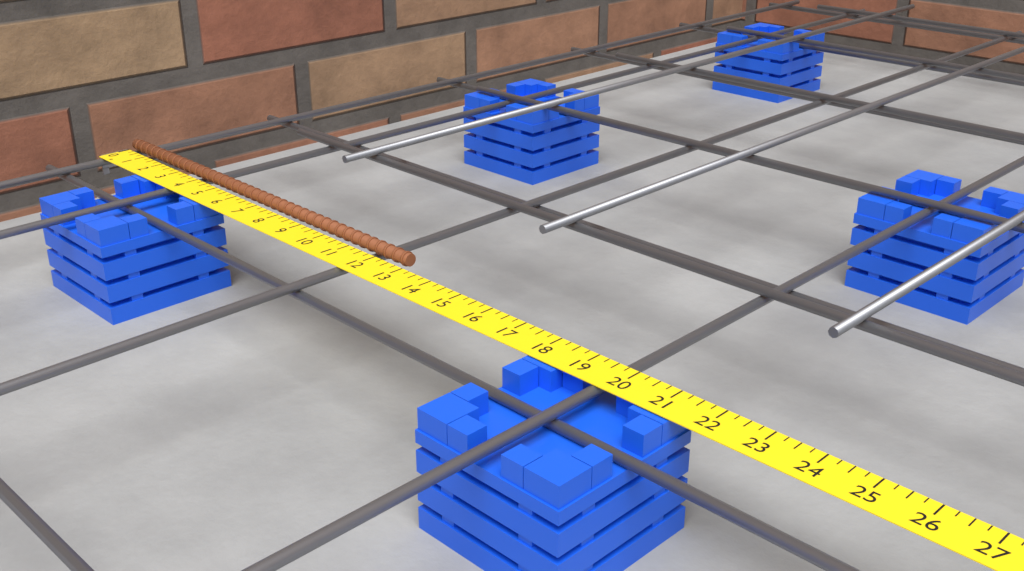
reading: 13.00 in
